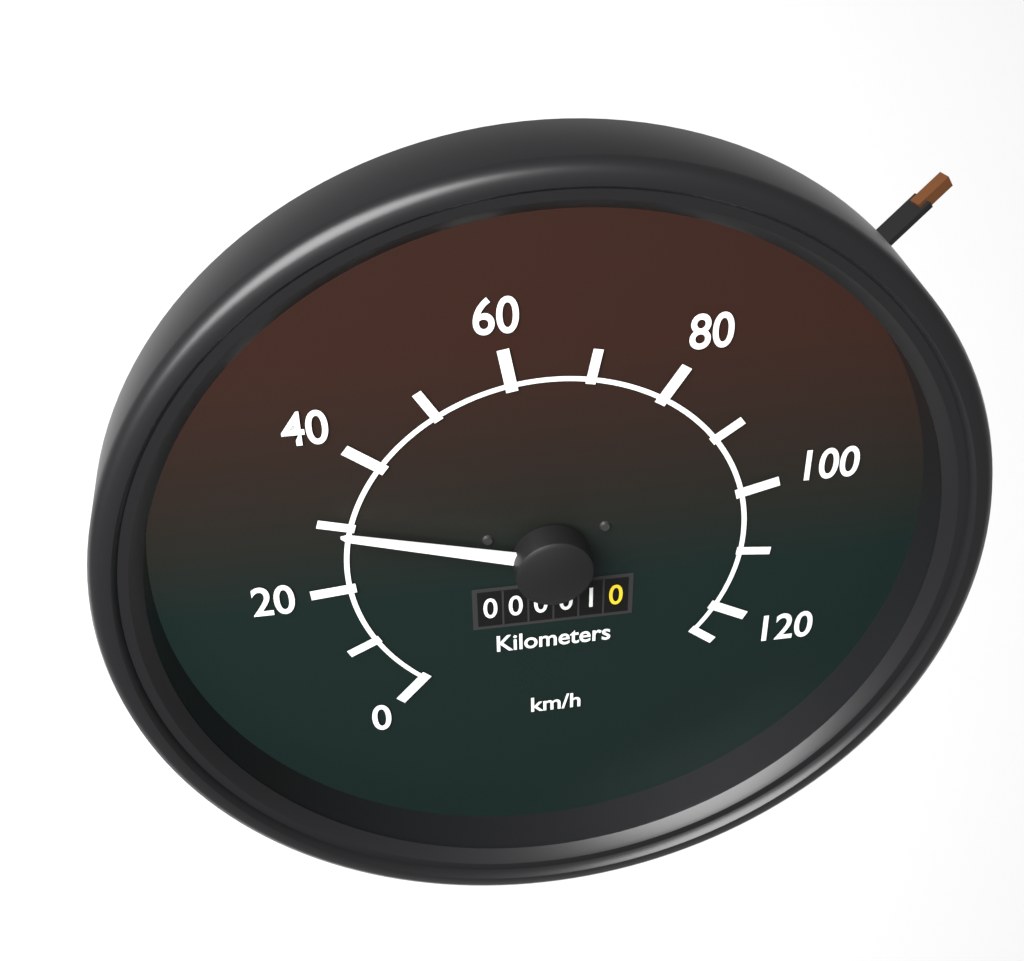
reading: 30 km/h
